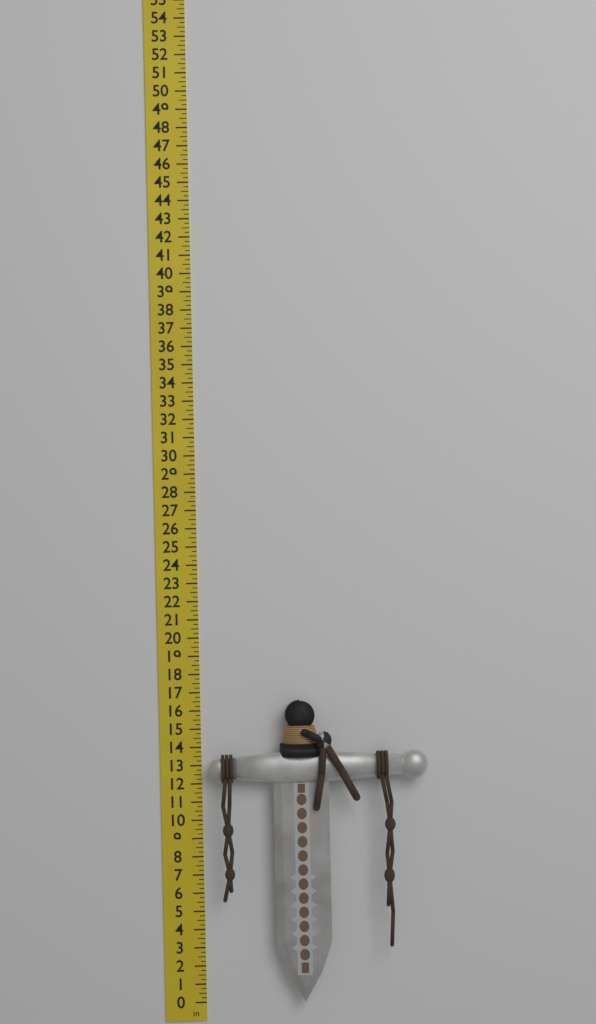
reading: 16.50 in
